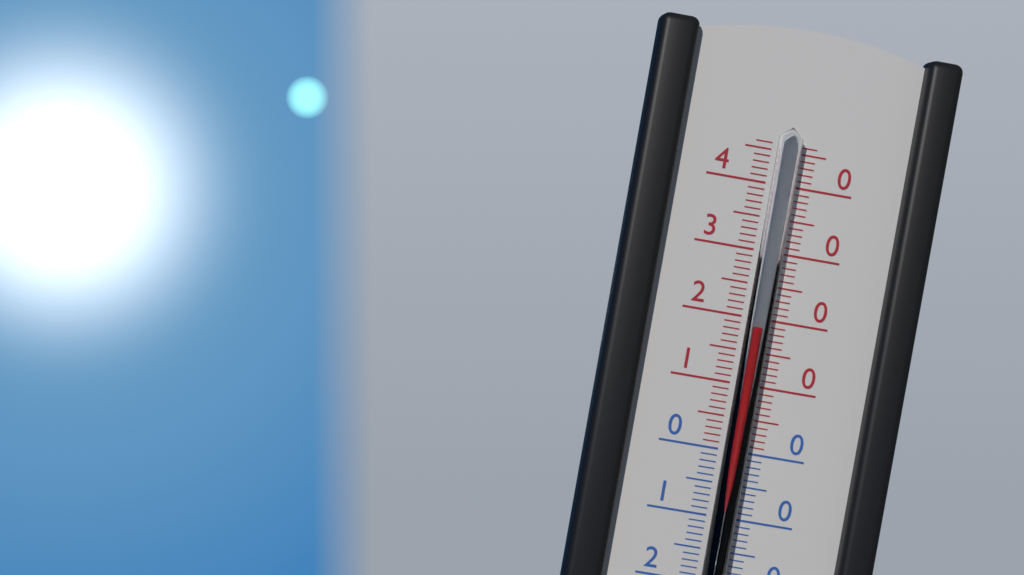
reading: 19 °C
